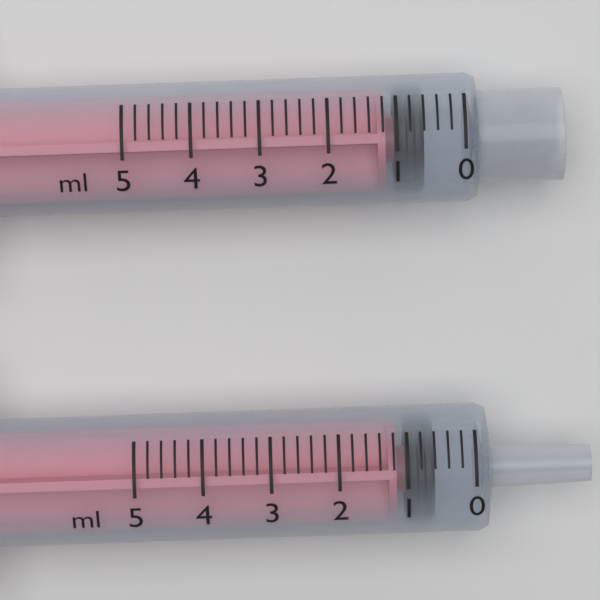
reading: 0.6 ml
